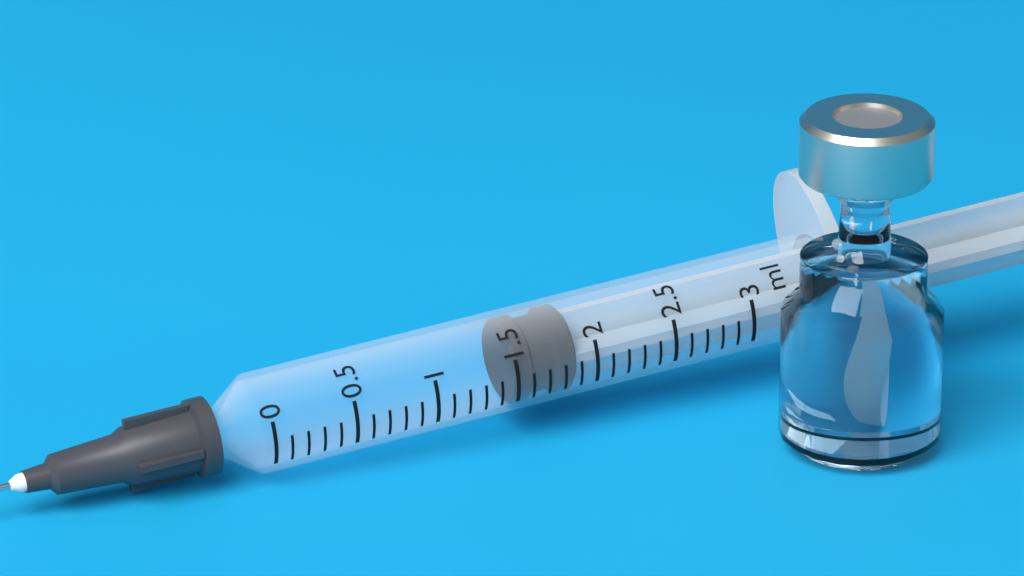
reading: 1.5 ml
